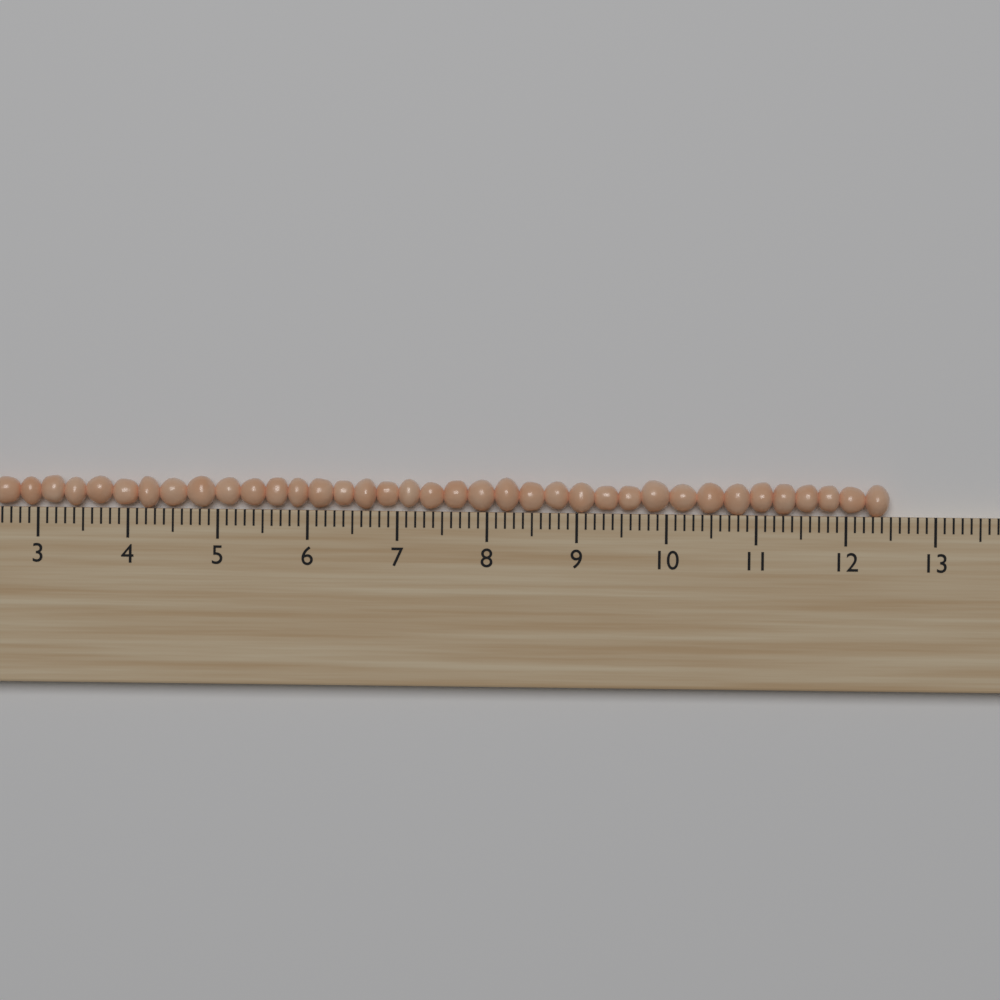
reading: 12.5 (no unit)
